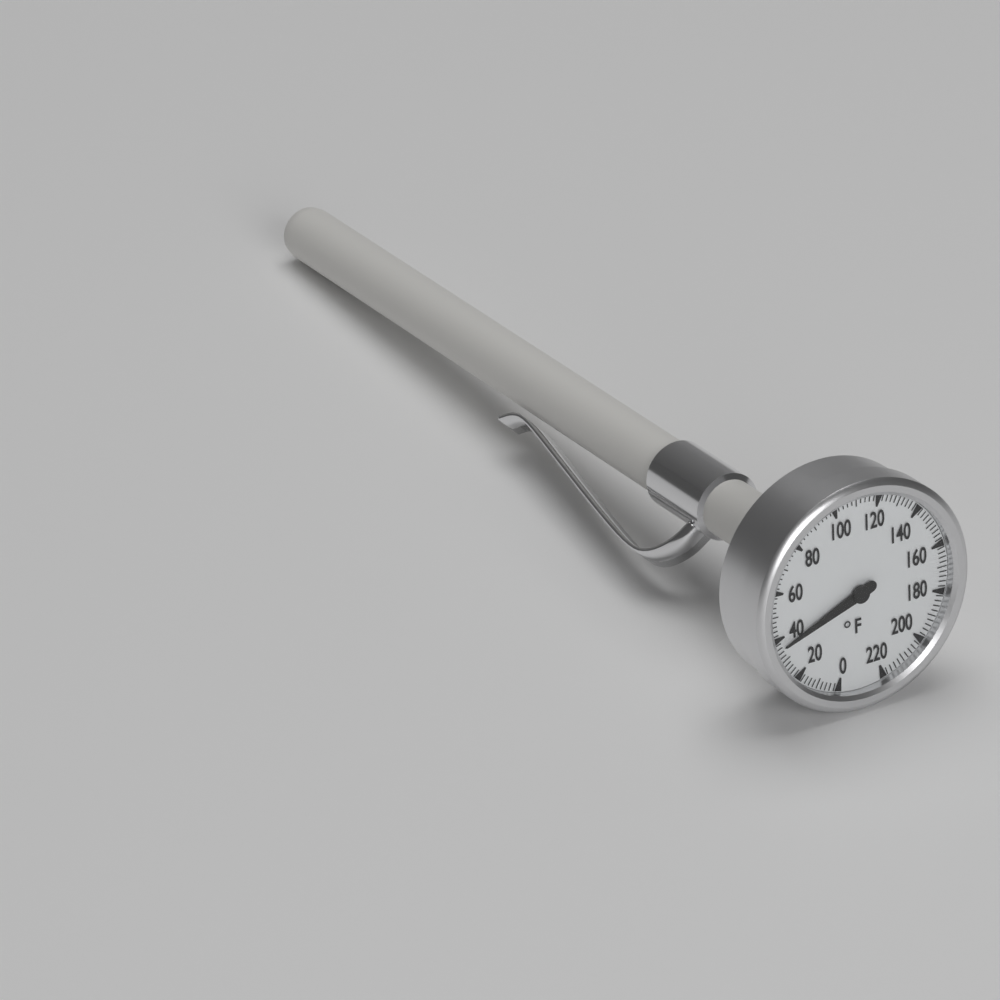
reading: 36 °F
